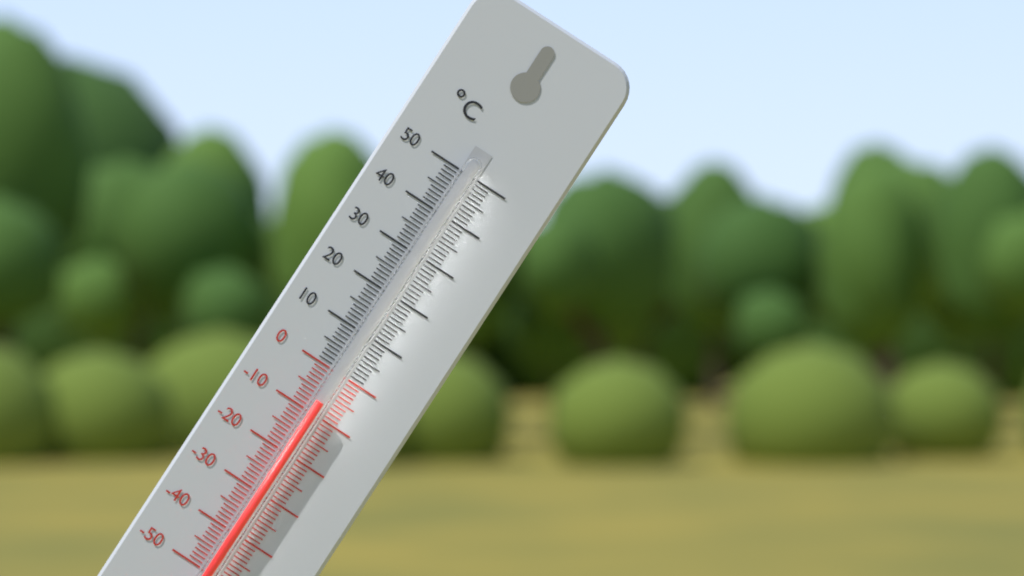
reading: -7 °C
